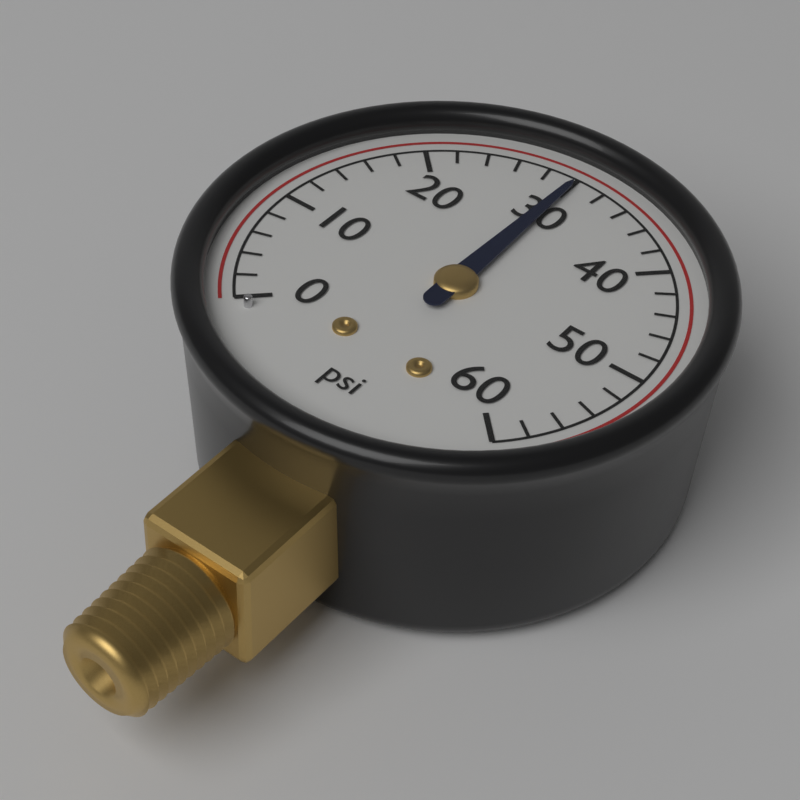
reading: 30 psi
